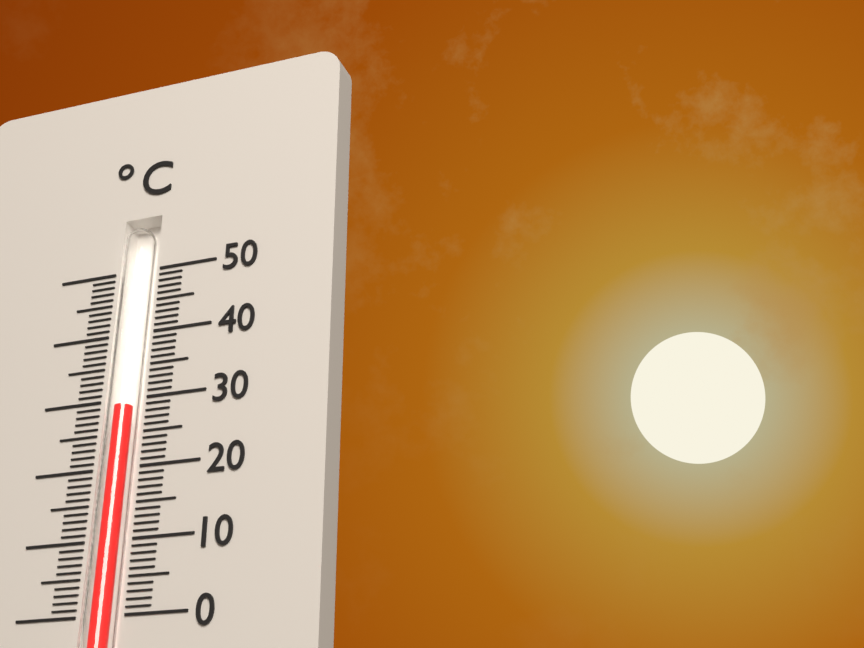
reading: 29 °C
